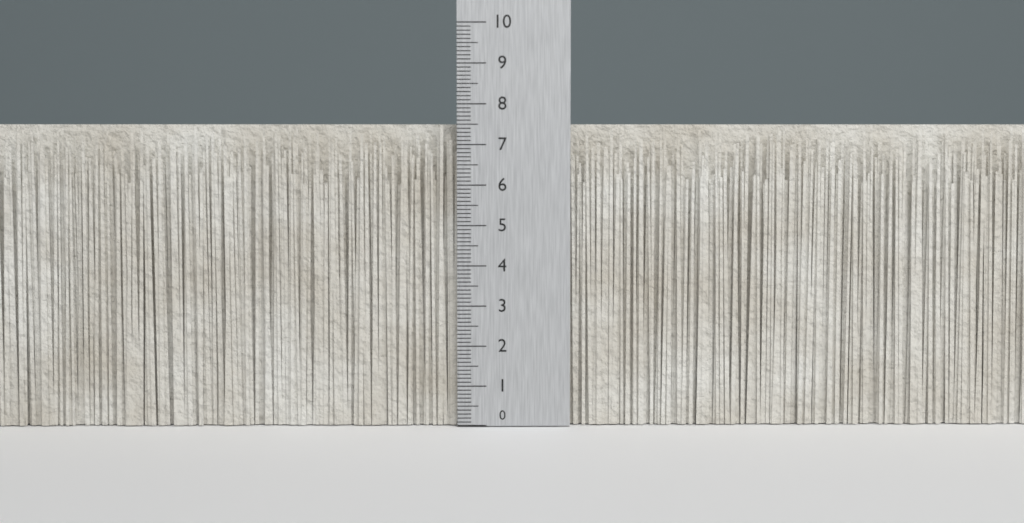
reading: 7.5 (no unit)
